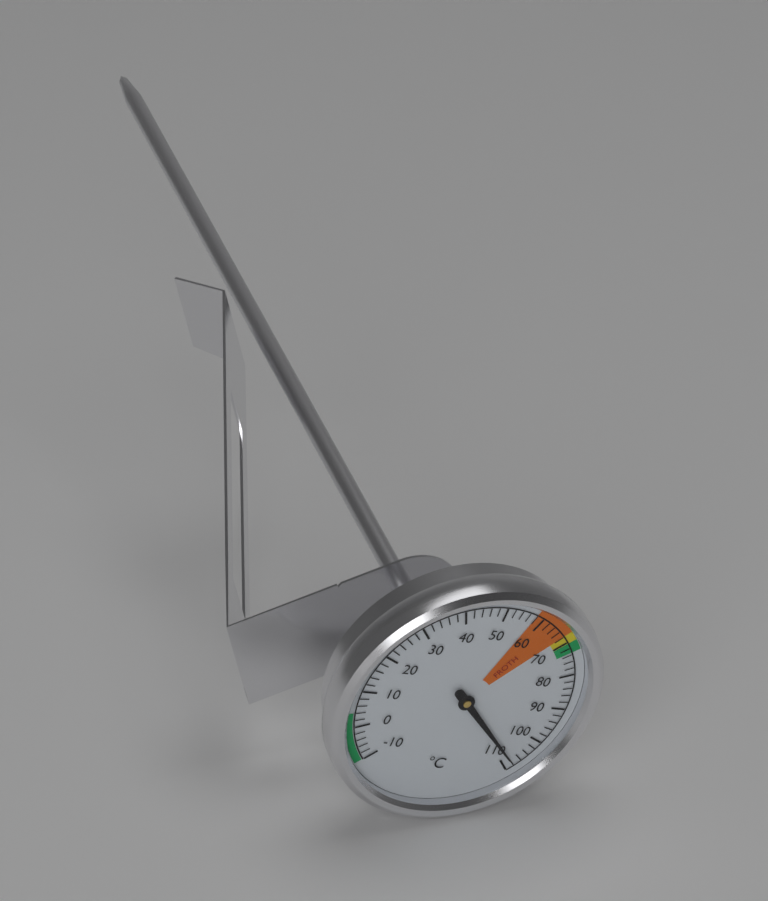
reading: 108 °C
